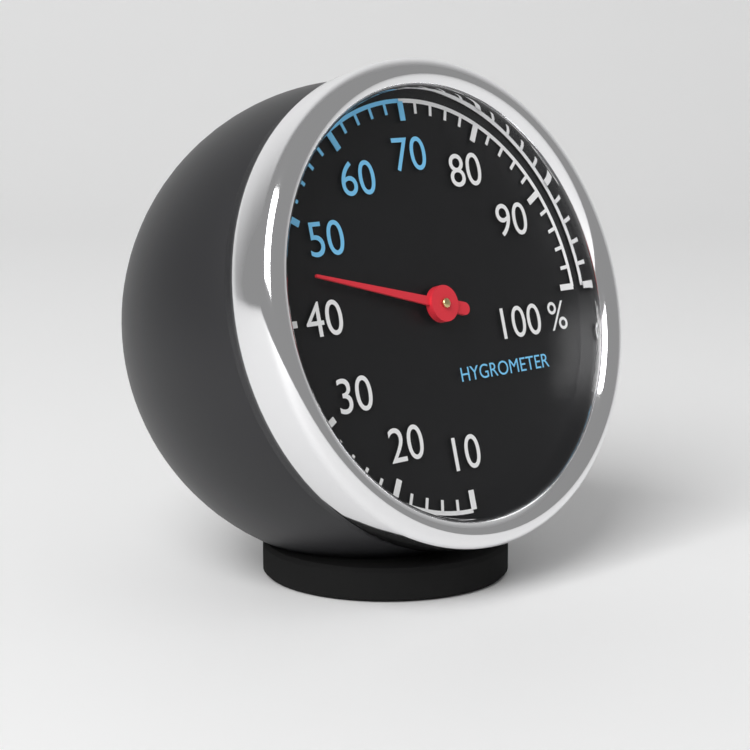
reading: 45 %
